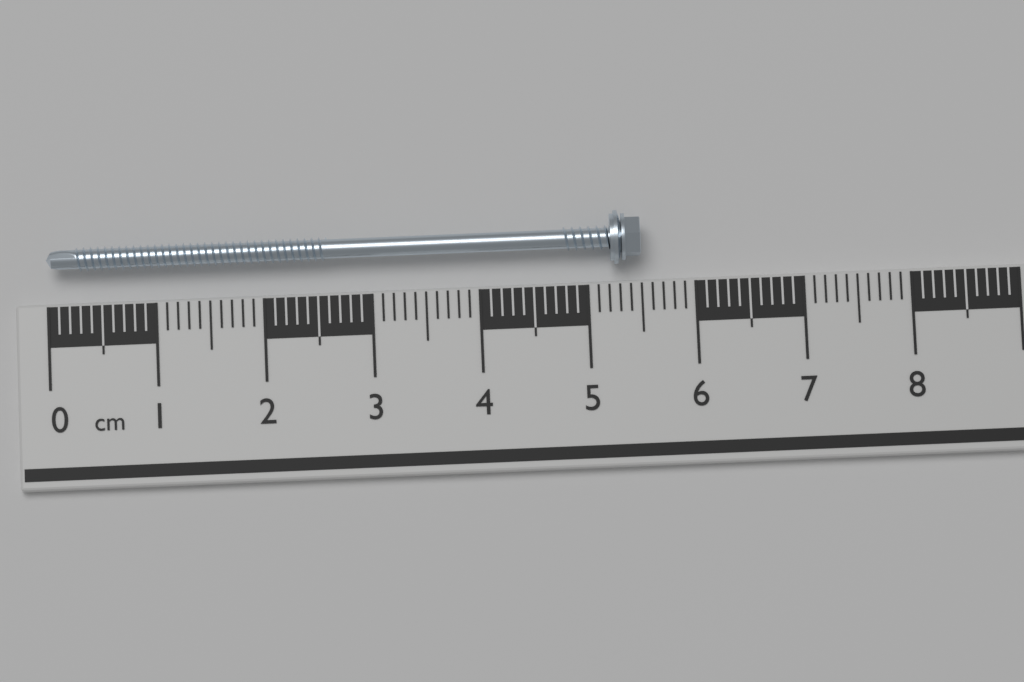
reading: 5.5 cm
